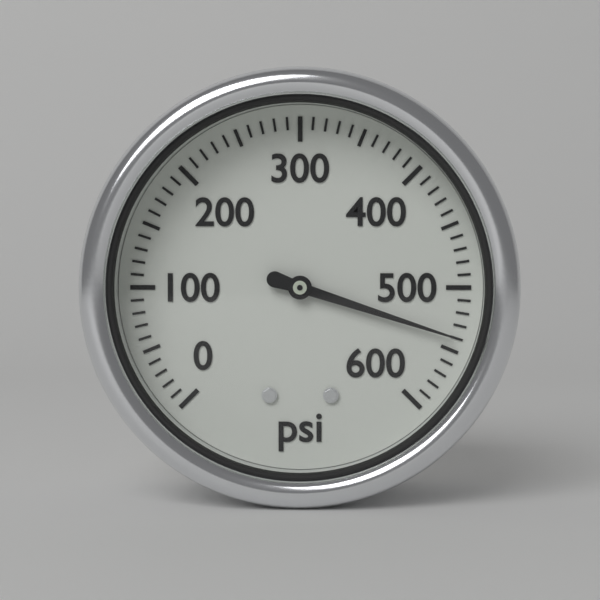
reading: 540 psi
